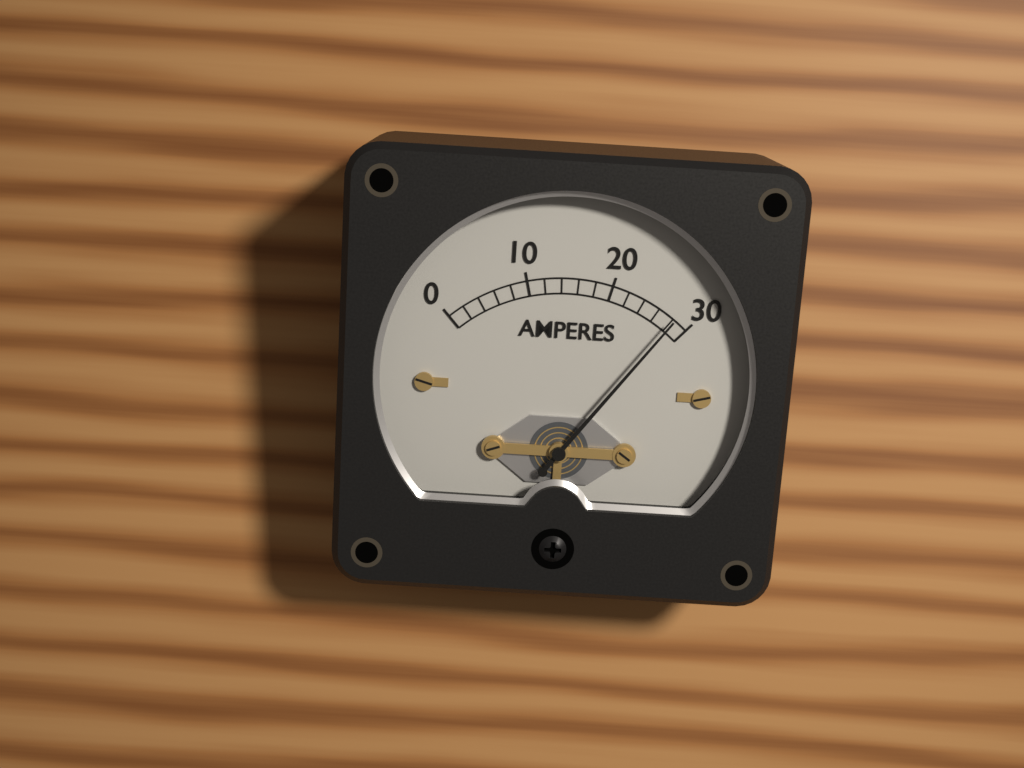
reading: 28 A
